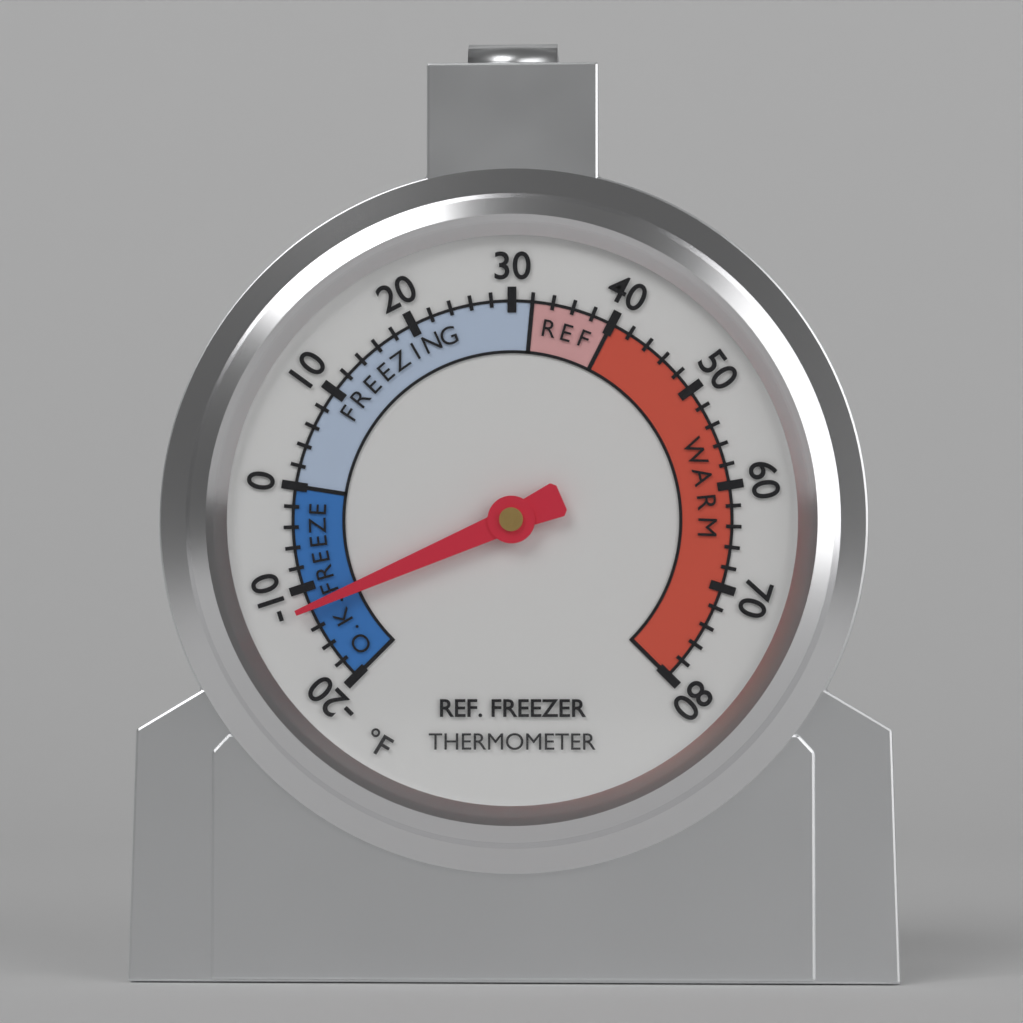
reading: -12 °F
